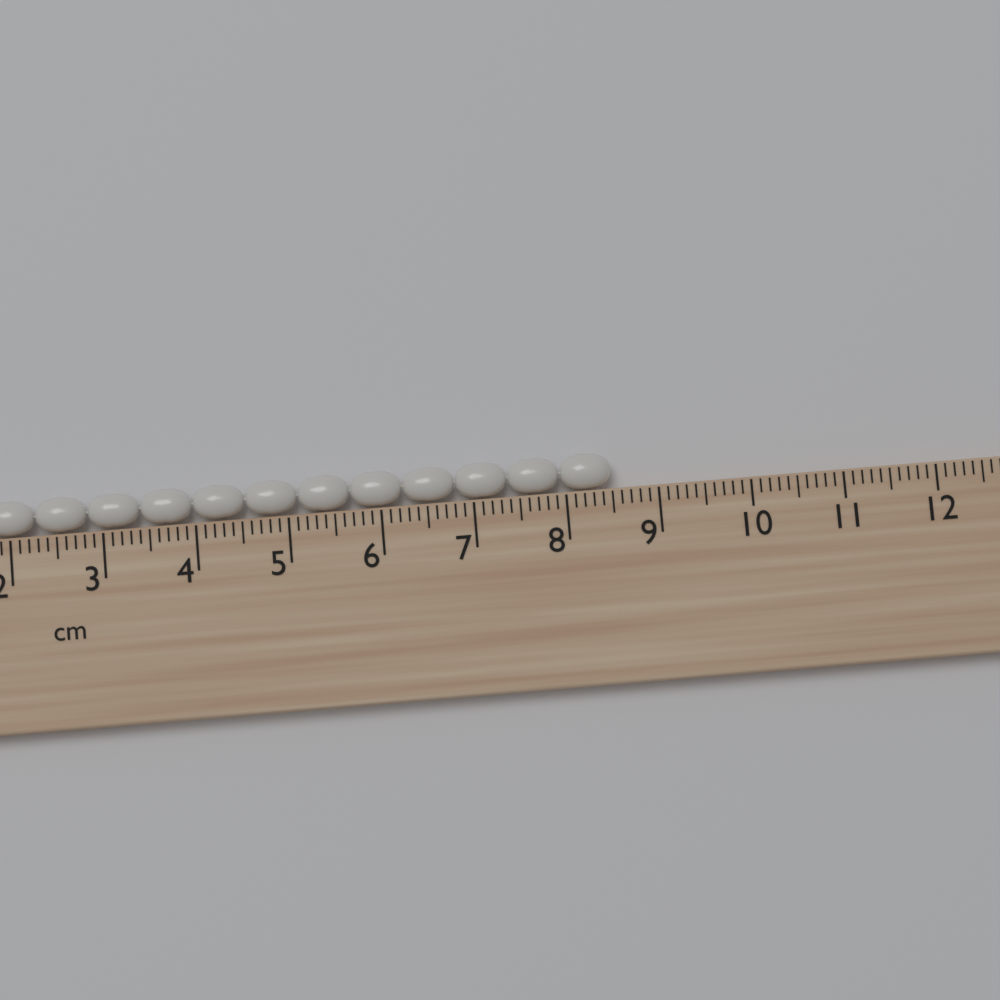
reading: 8.5 cm
